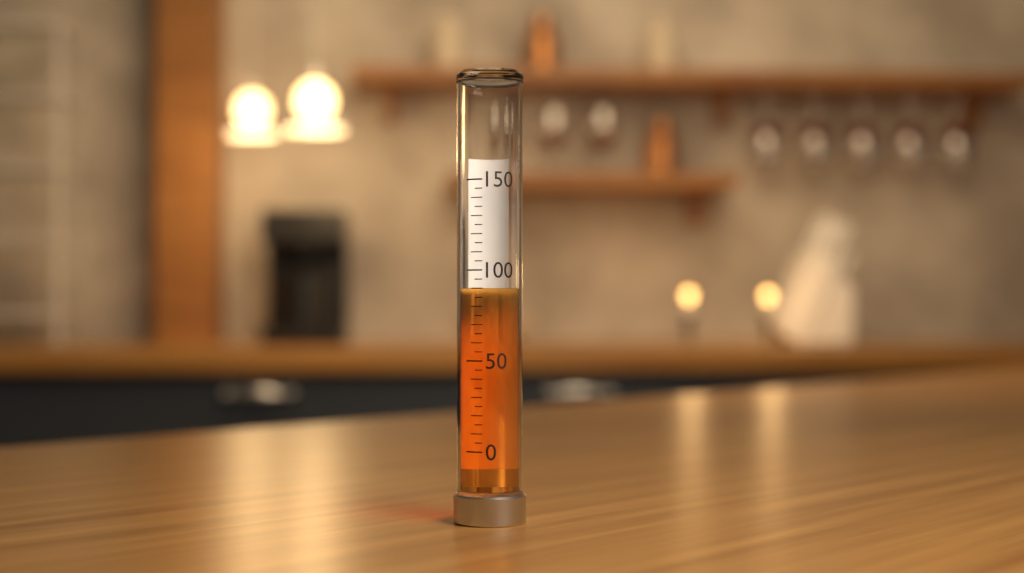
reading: 90 (no unit)
